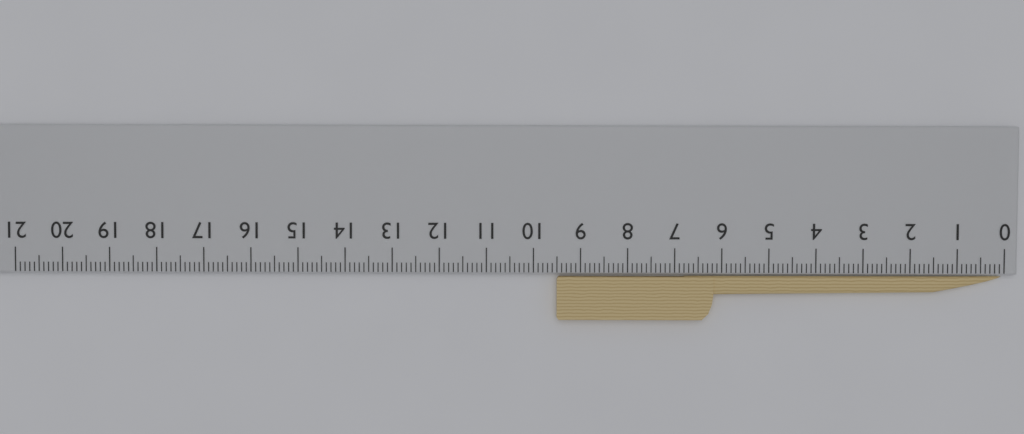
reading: 9.5 cm
